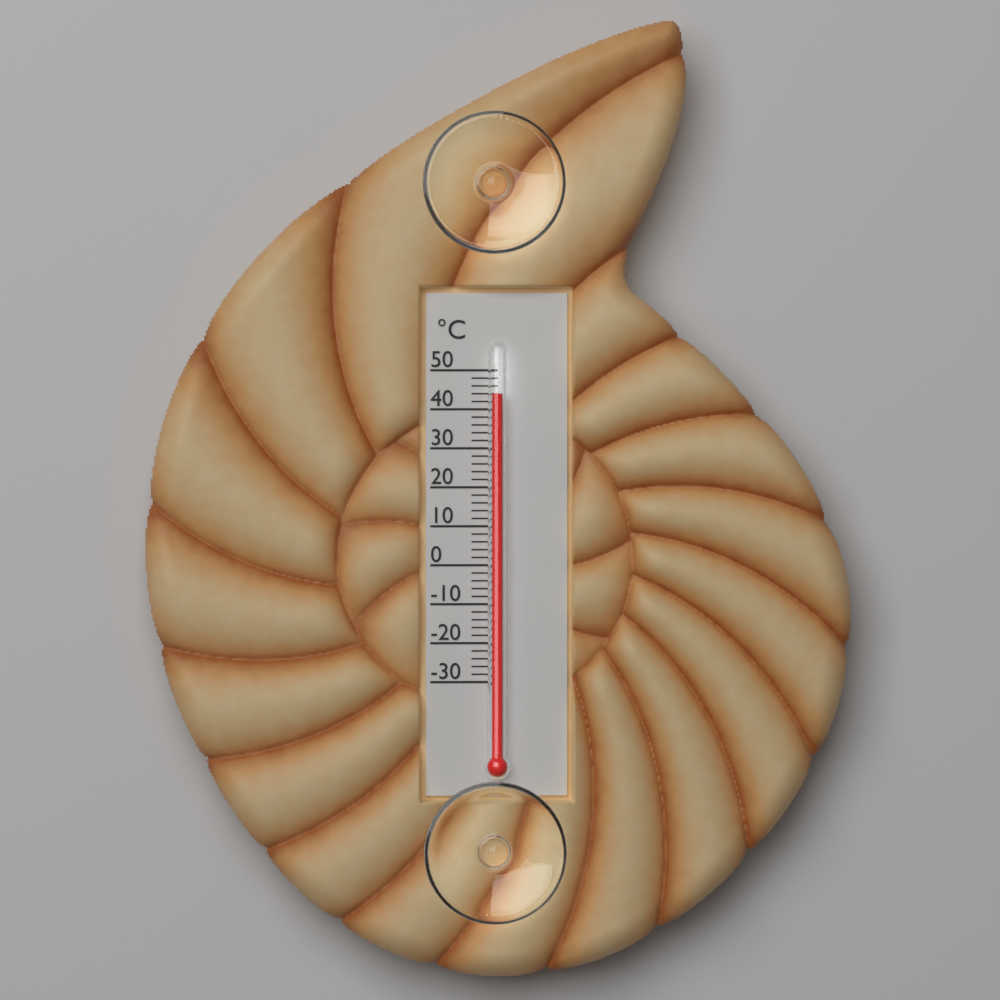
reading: 44 °C
